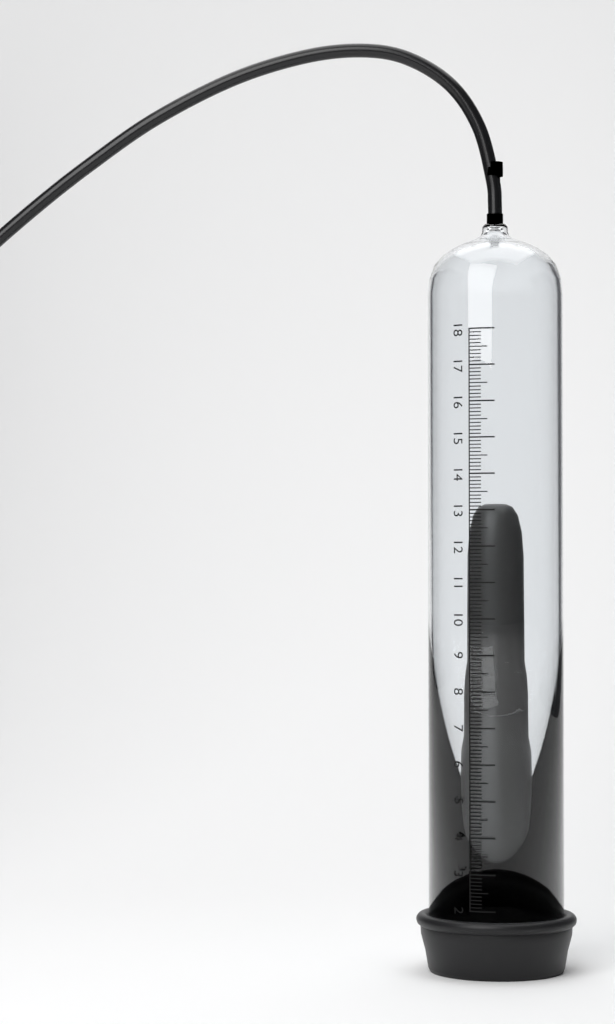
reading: 13.2 (no unit)
